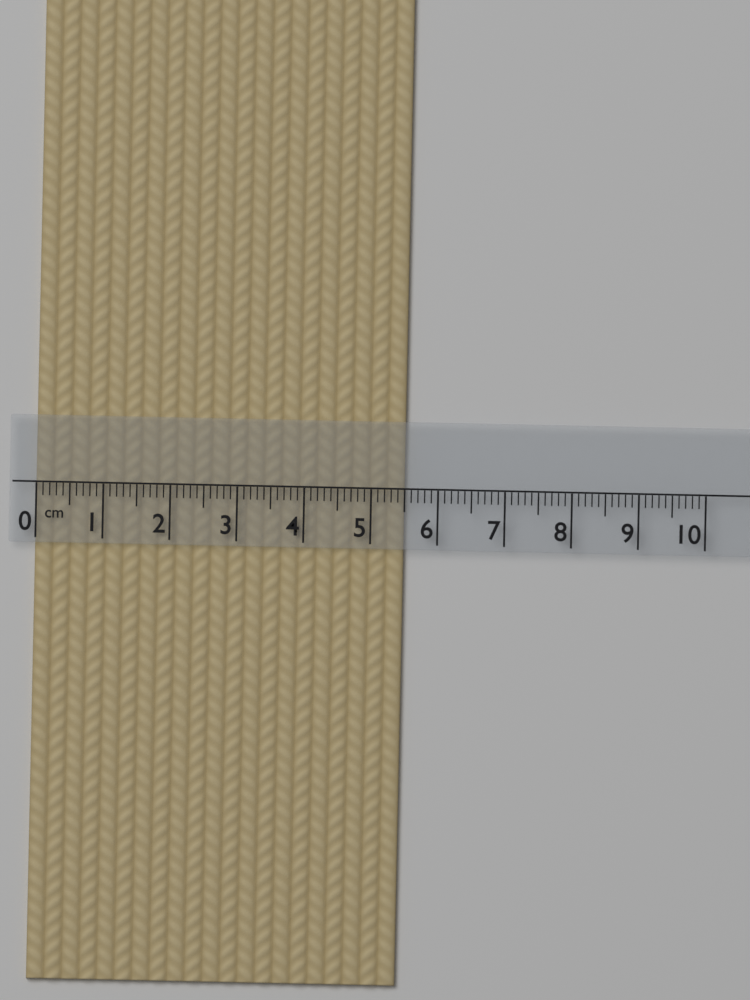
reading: 5.5 cm
